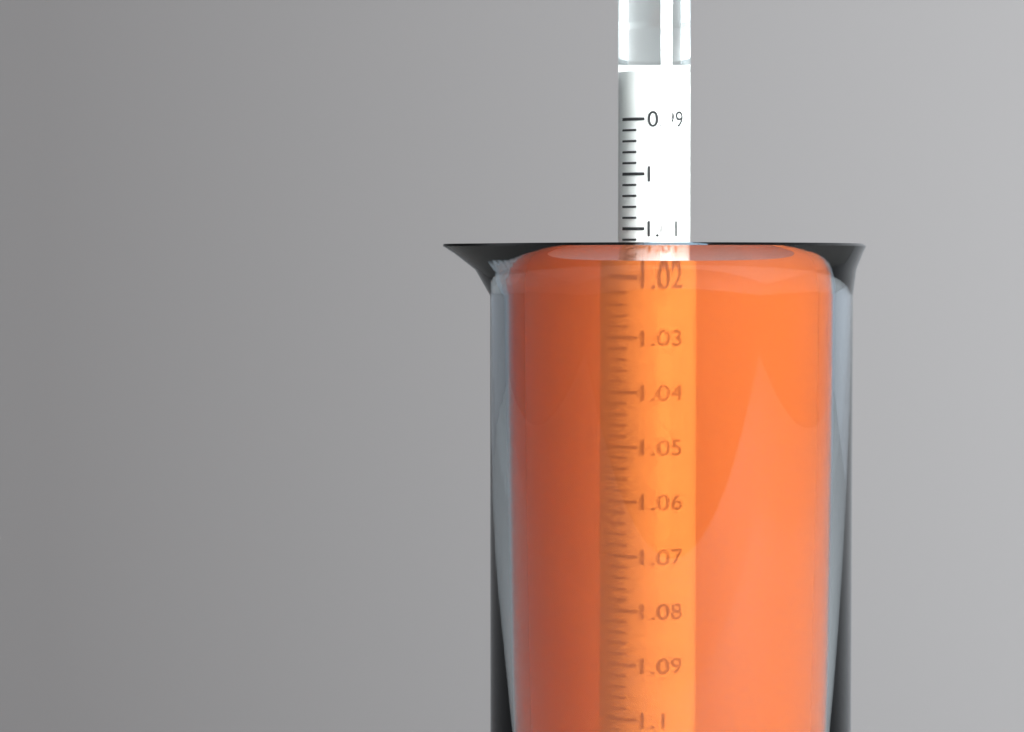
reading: 1.016 (no unit)
